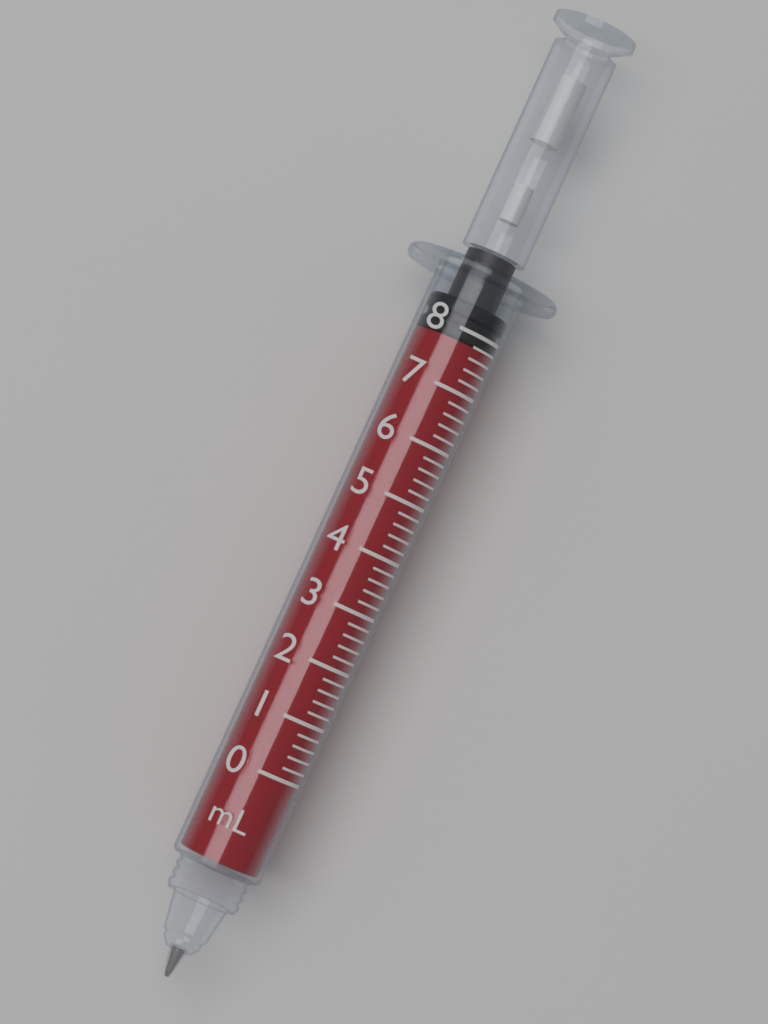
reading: 7.8 mL
